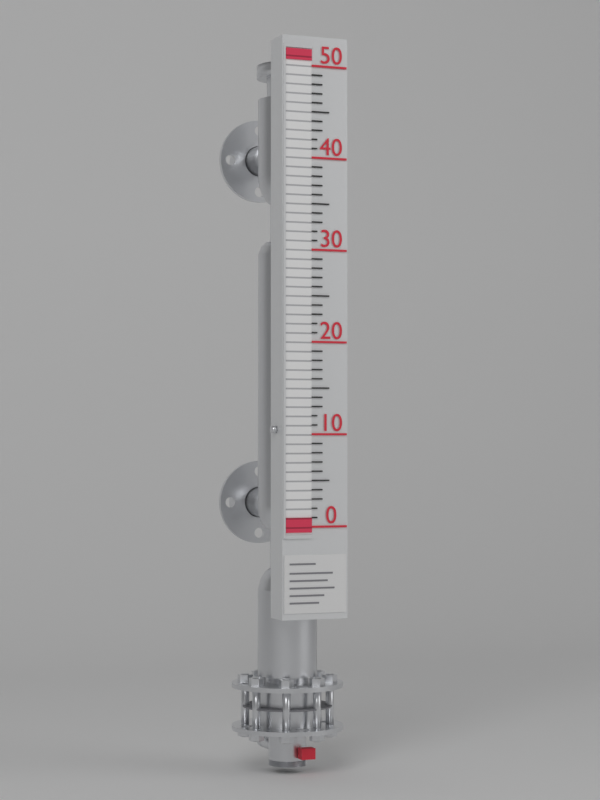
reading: 1 (no unit)
